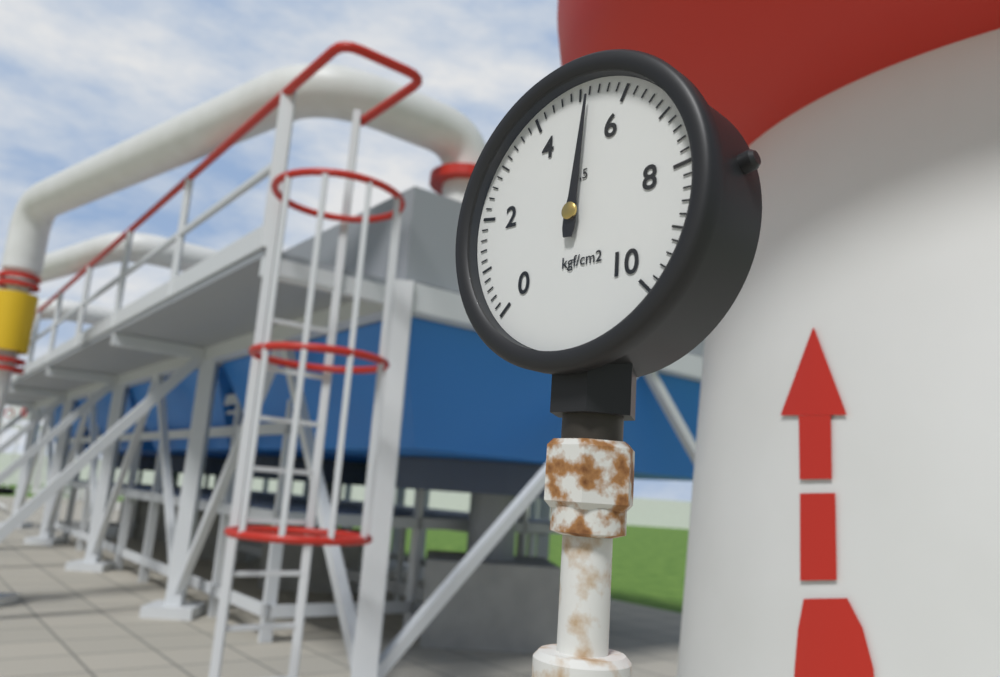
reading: 5.2 kgf/cm²
